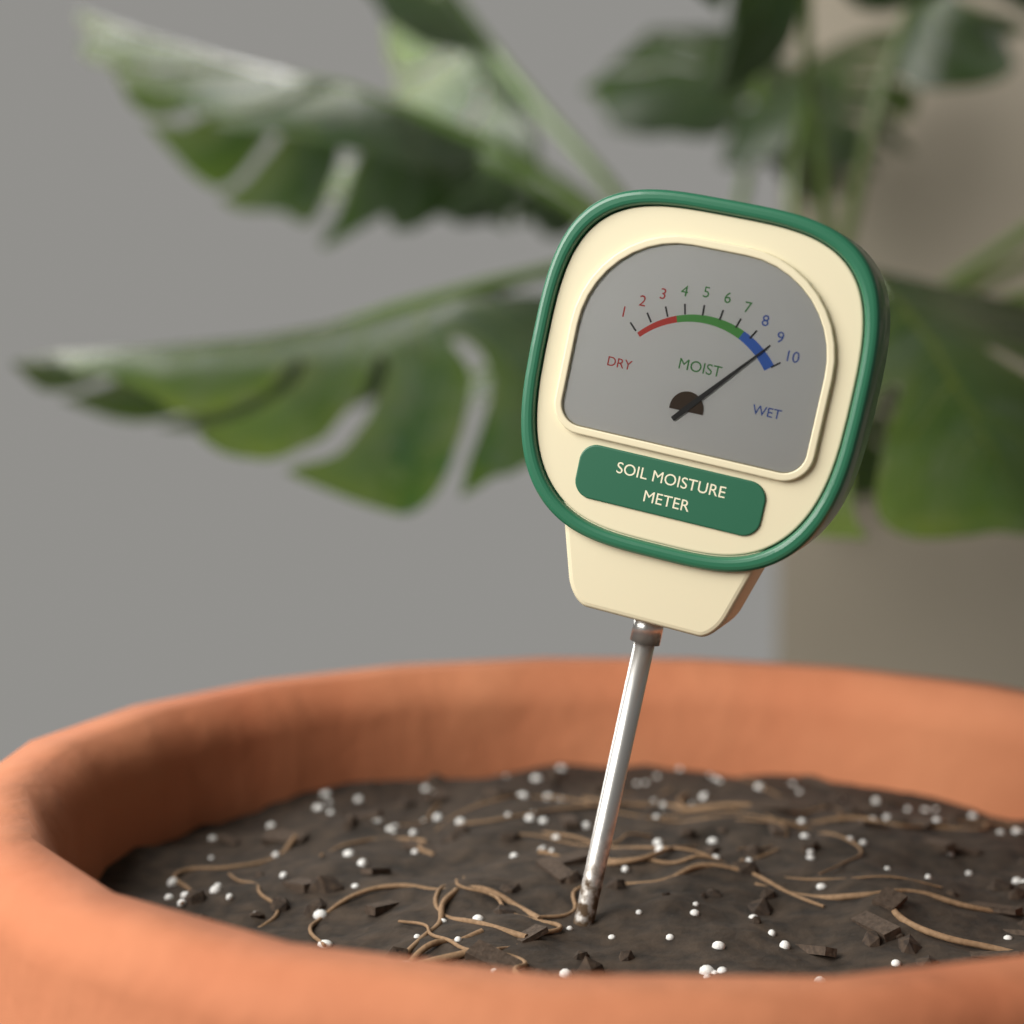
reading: 9 (no unit)
